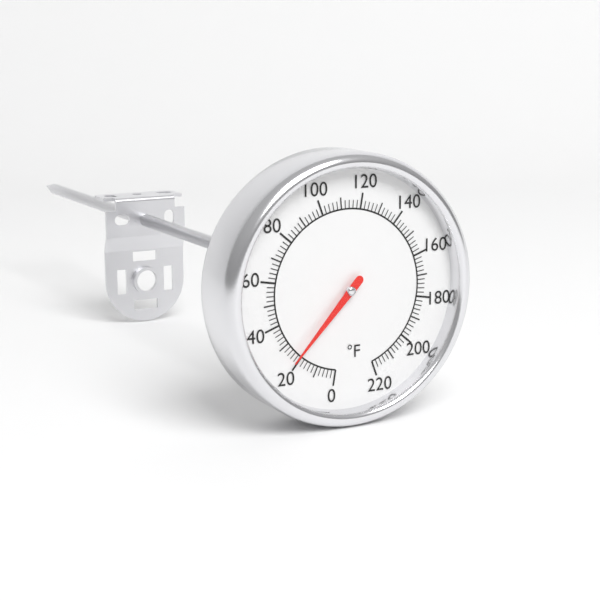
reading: 22 °F
